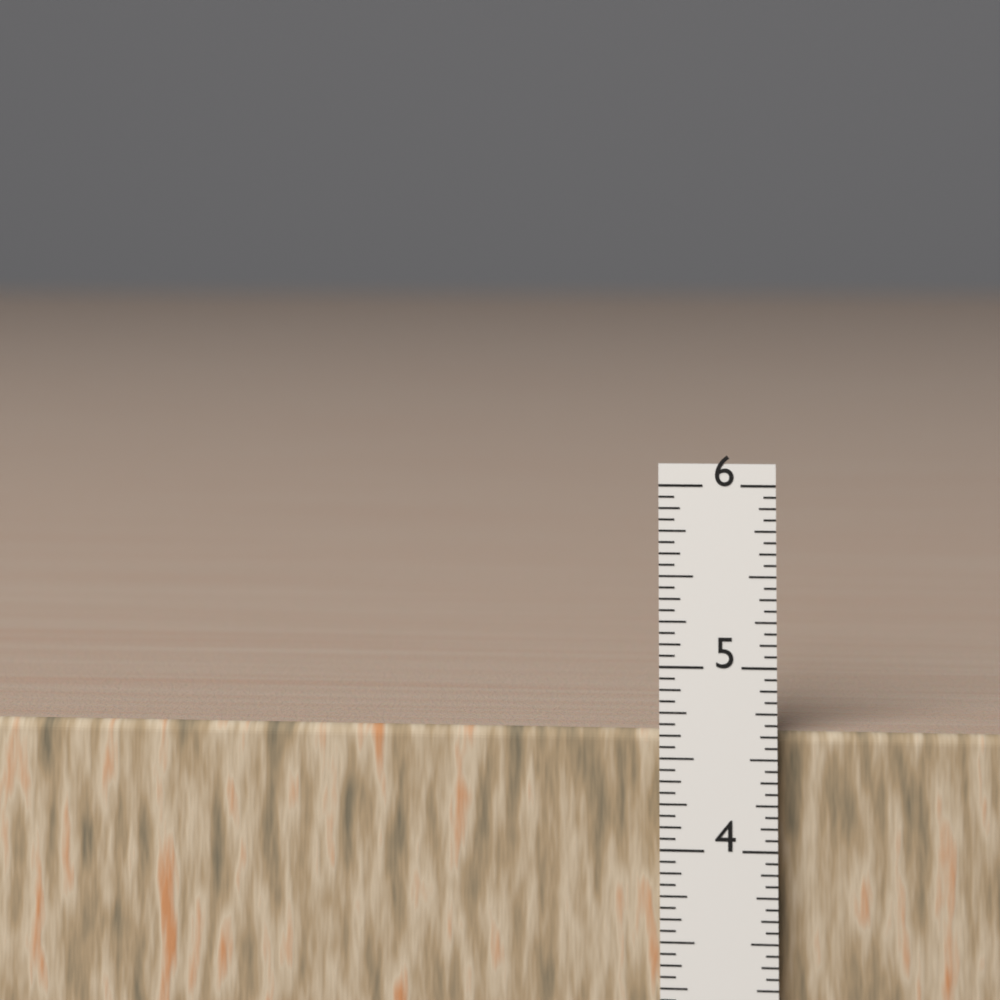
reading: 4.6250 in
